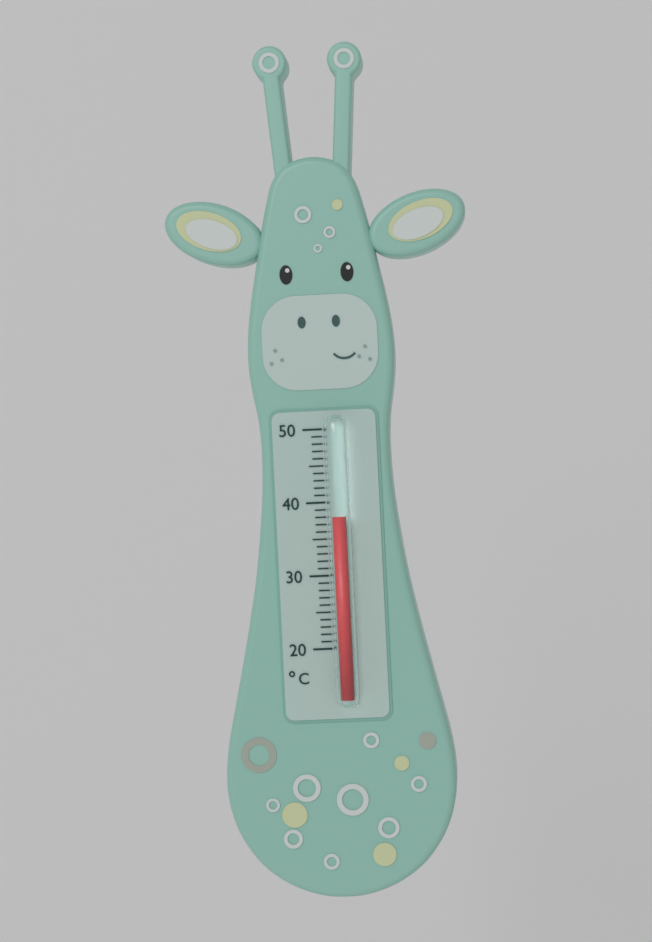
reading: 38 °C
